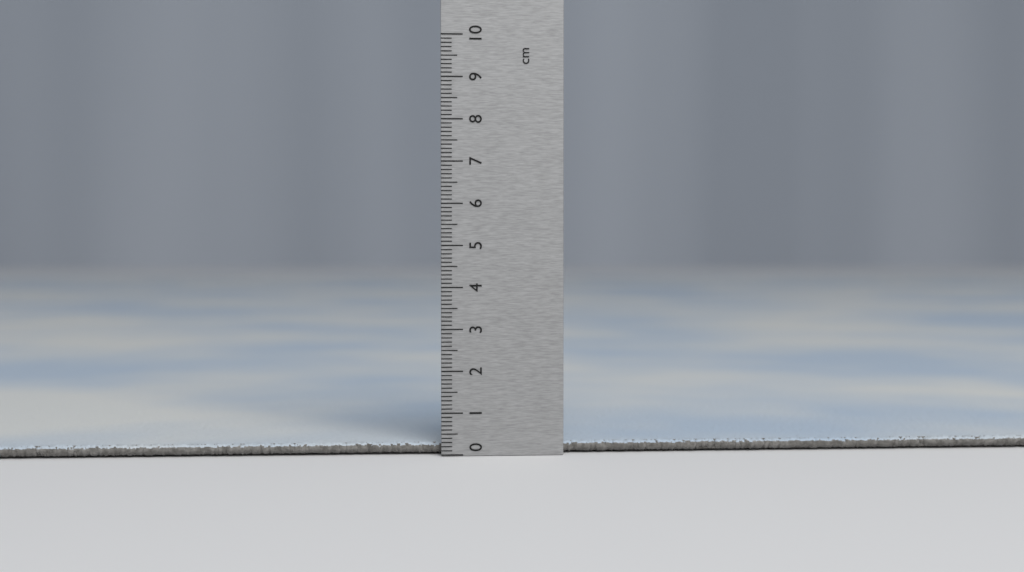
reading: 0.3 cm
